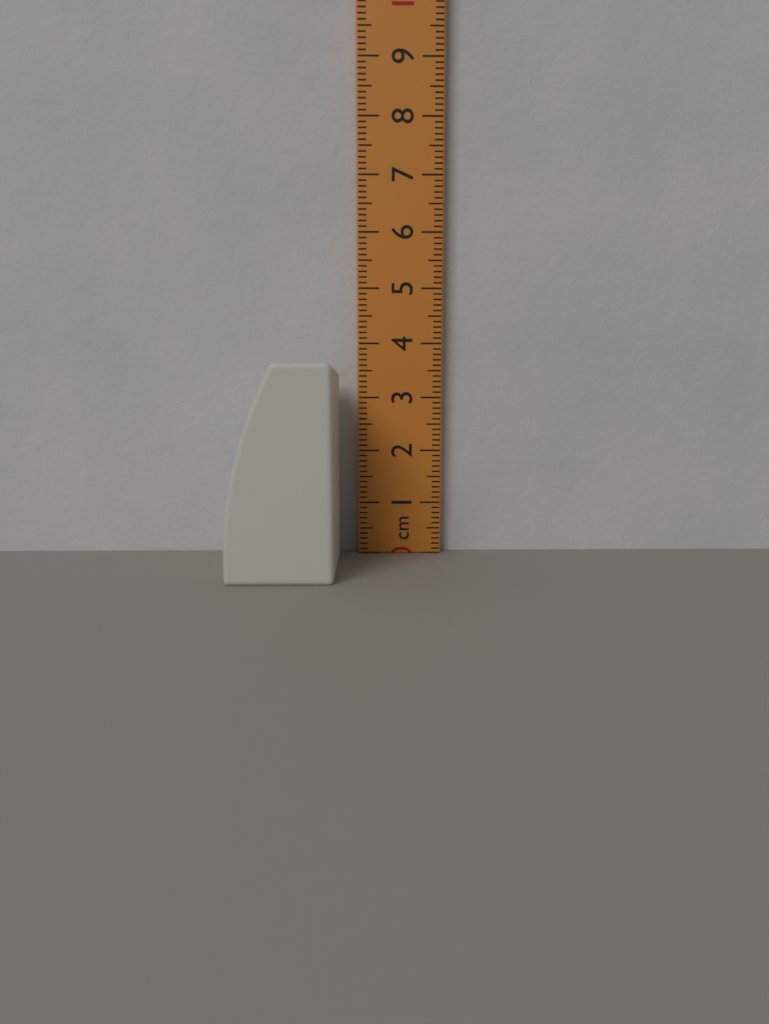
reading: 3.5 cm
